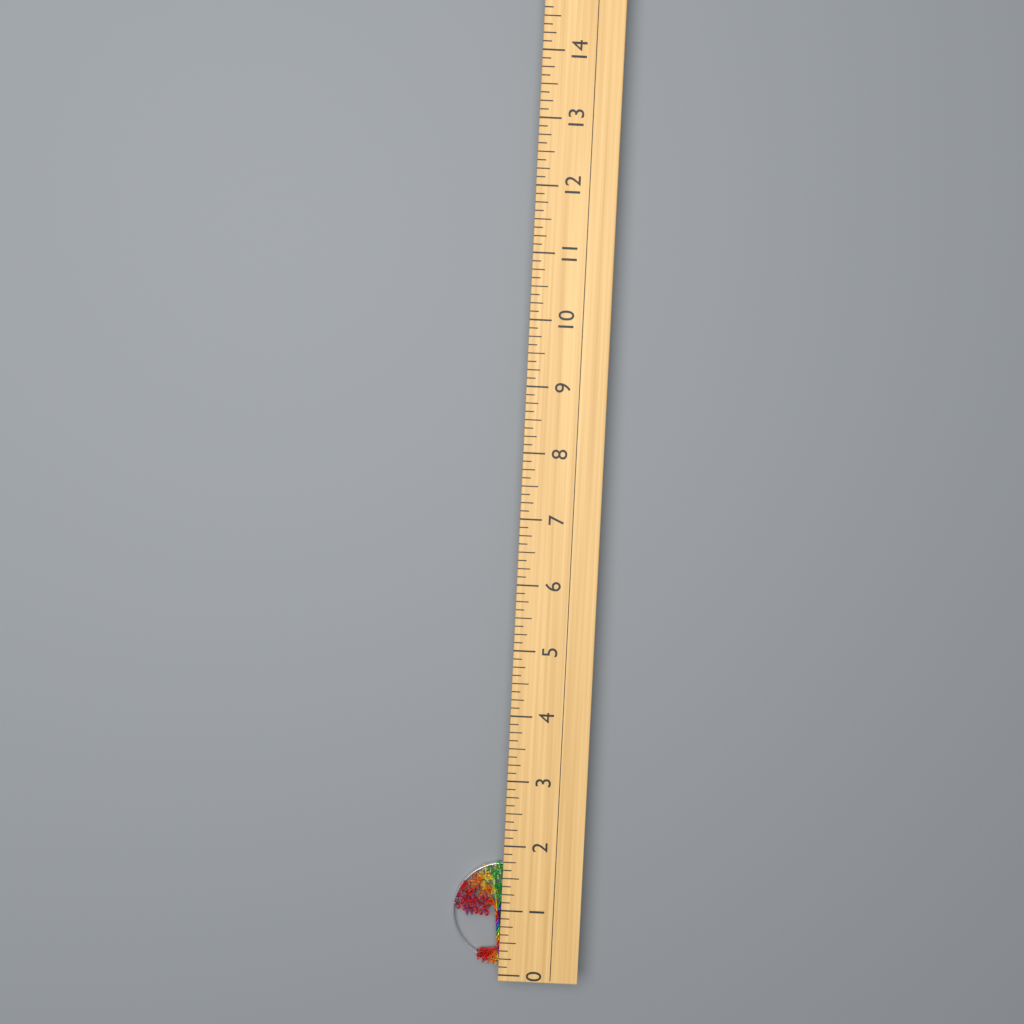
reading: 1.625 (no unit)
